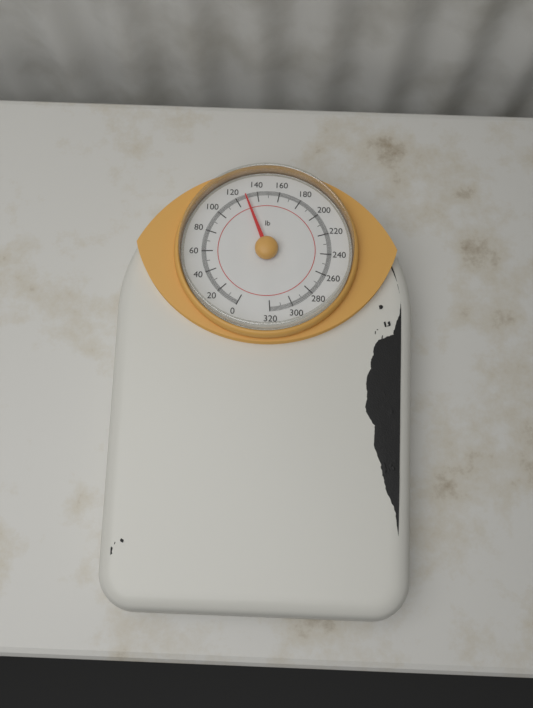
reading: 129 lb
